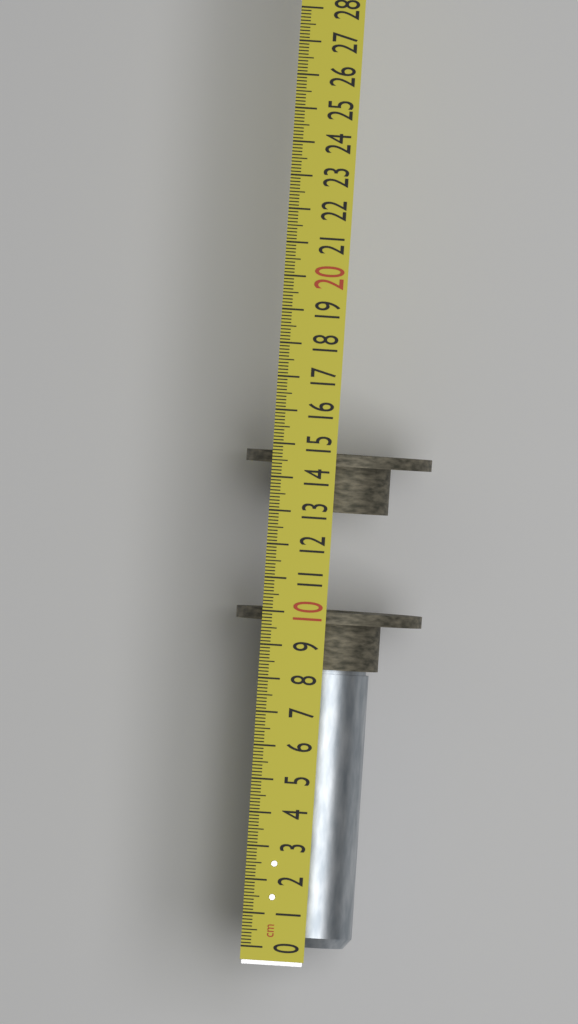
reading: 10.0 cm
